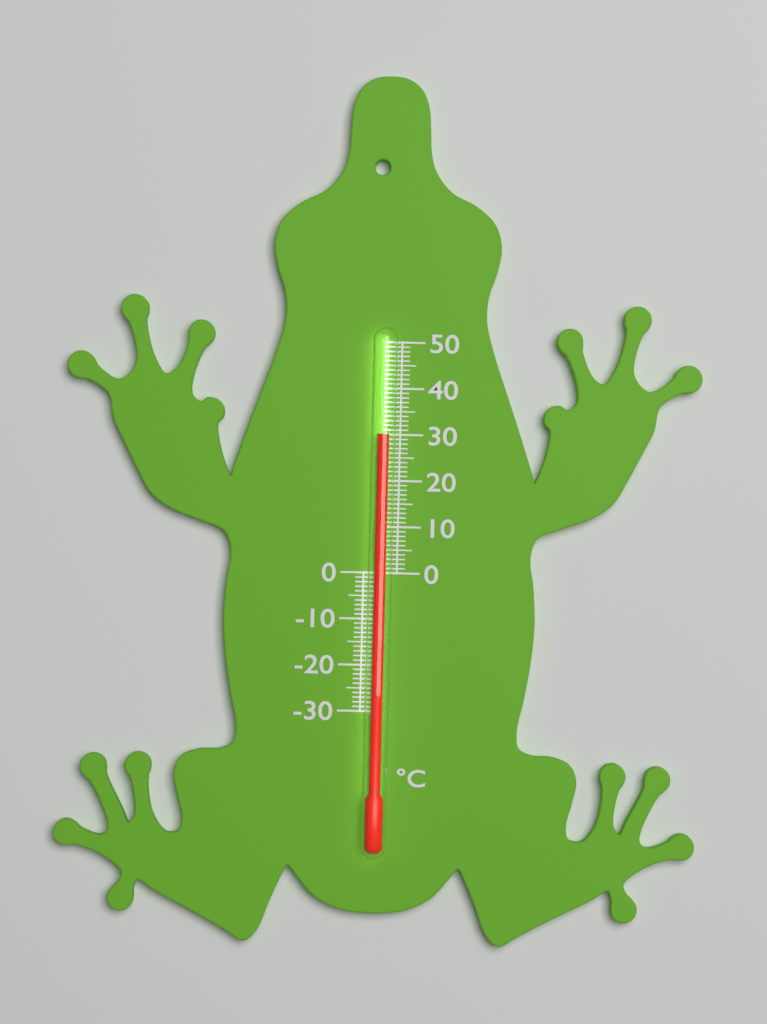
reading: 30 °C
